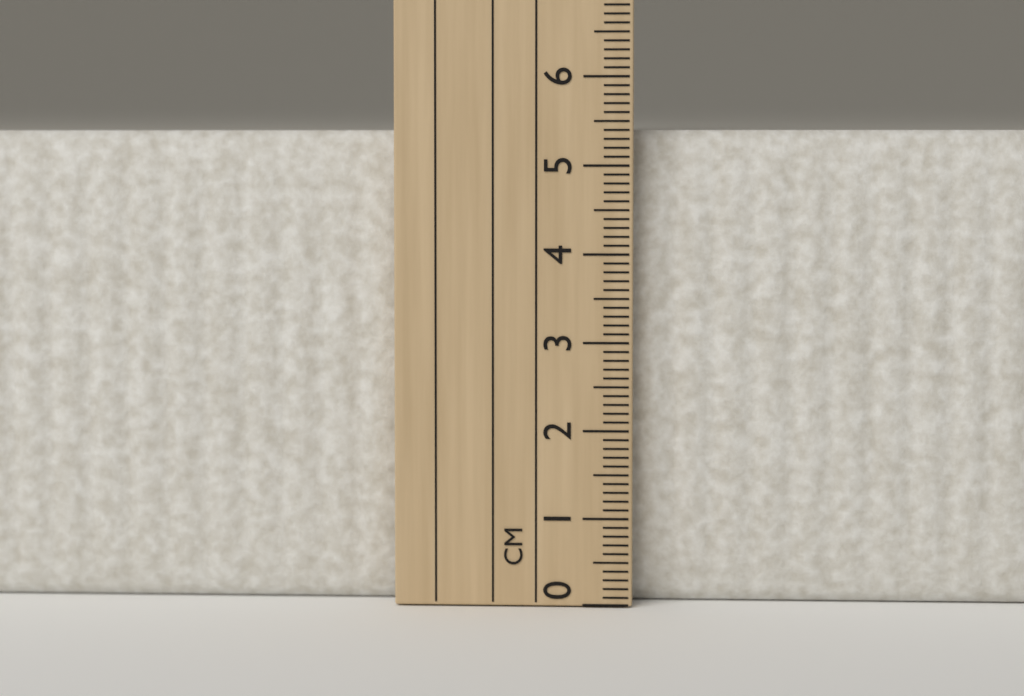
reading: 5.4 cm
